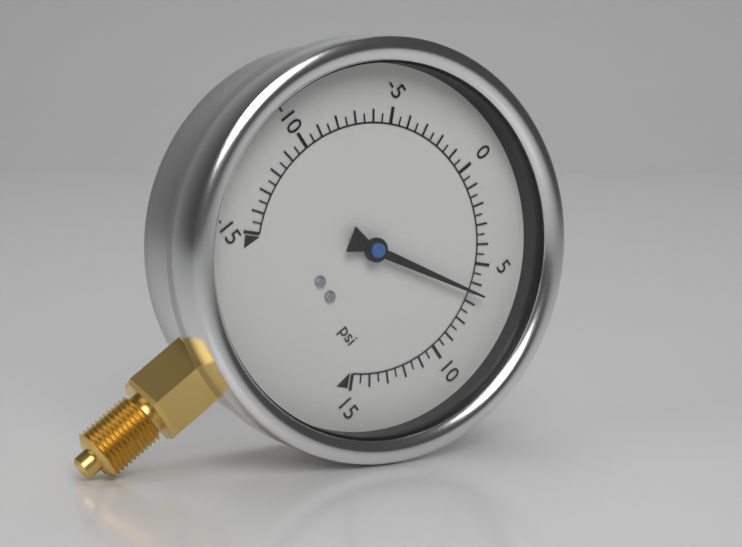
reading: 6.5 psi
